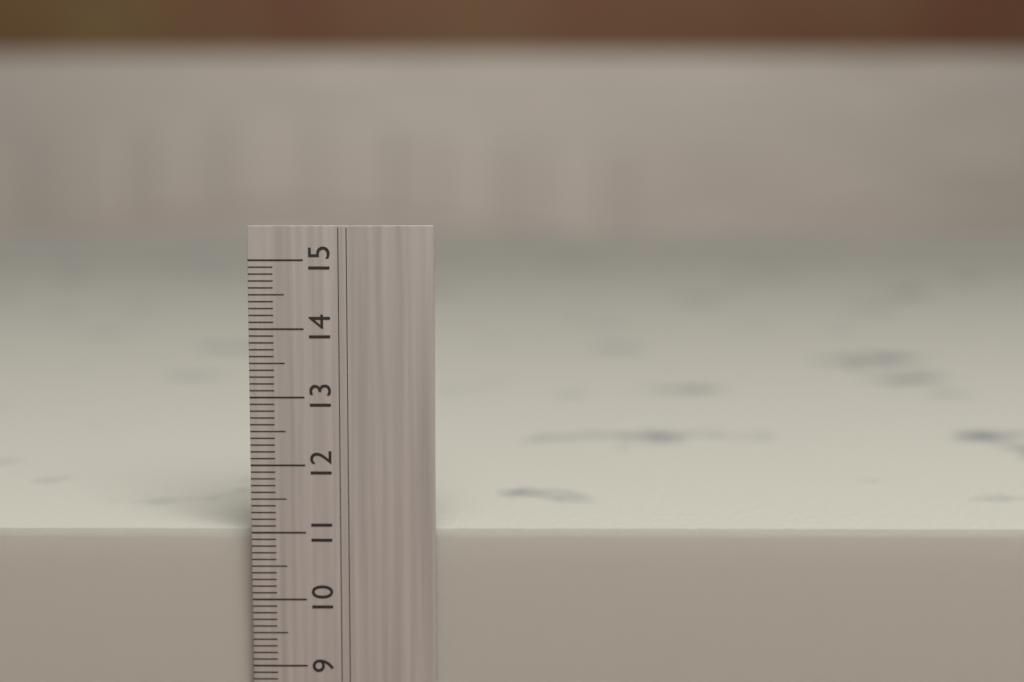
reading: 11.0 cm
